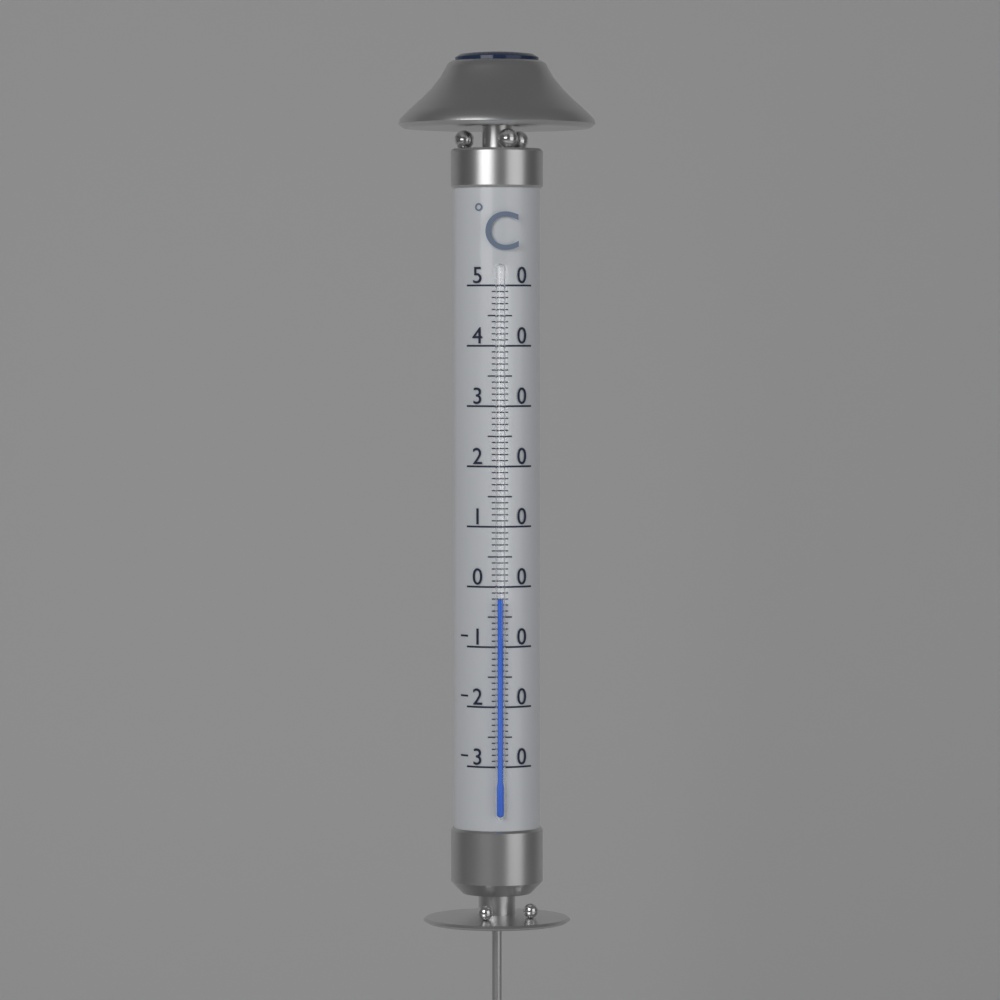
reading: -2 °C
